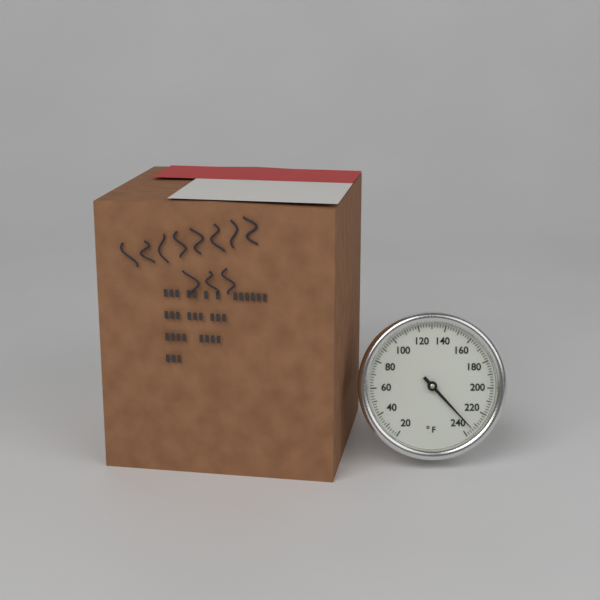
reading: 234 °F
